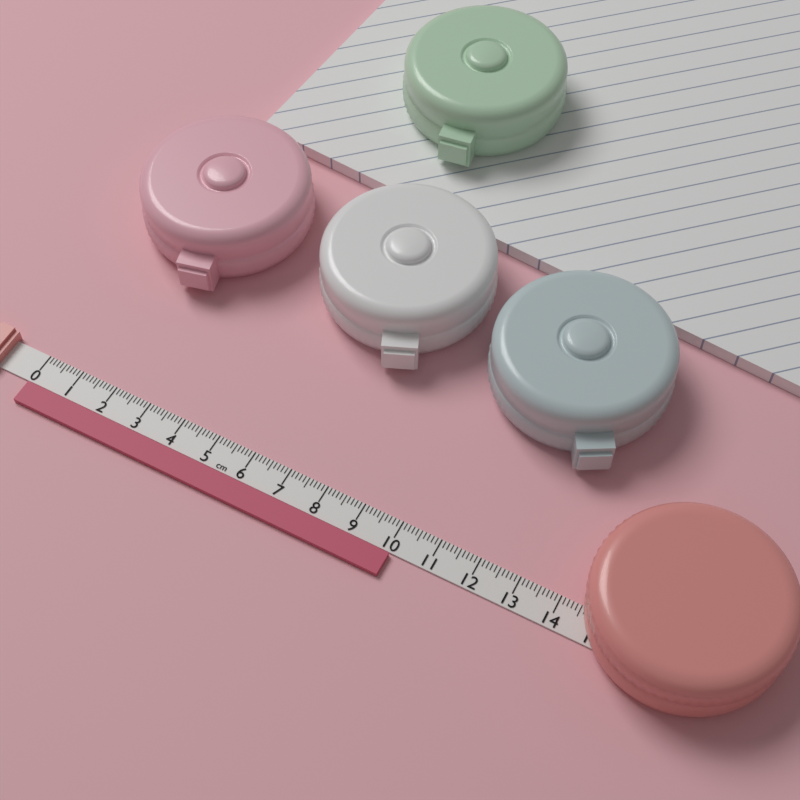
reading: 10.1 cm
